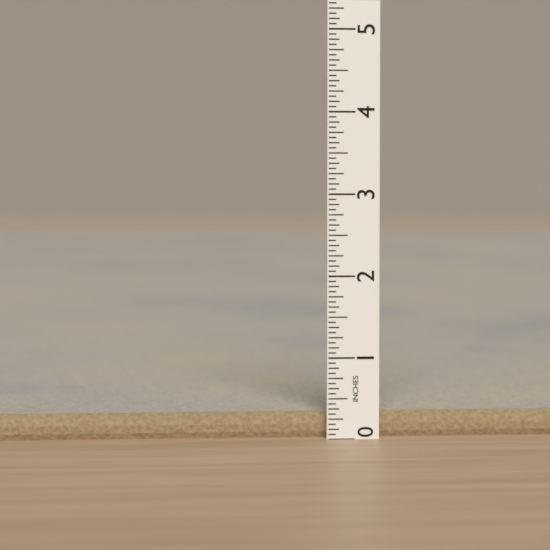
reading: 0.3125 in
